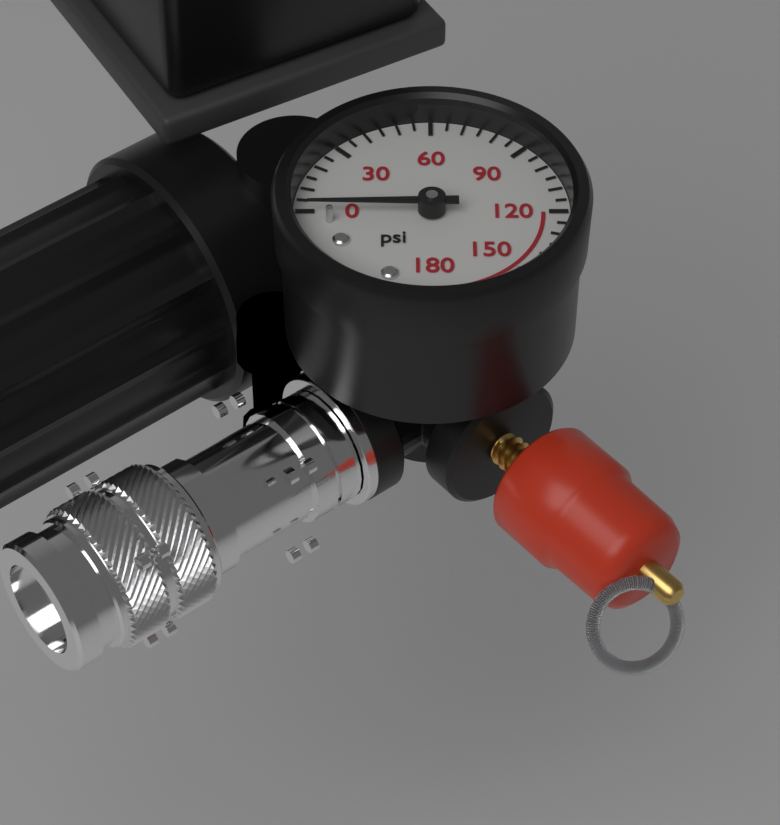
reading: 0 psi
